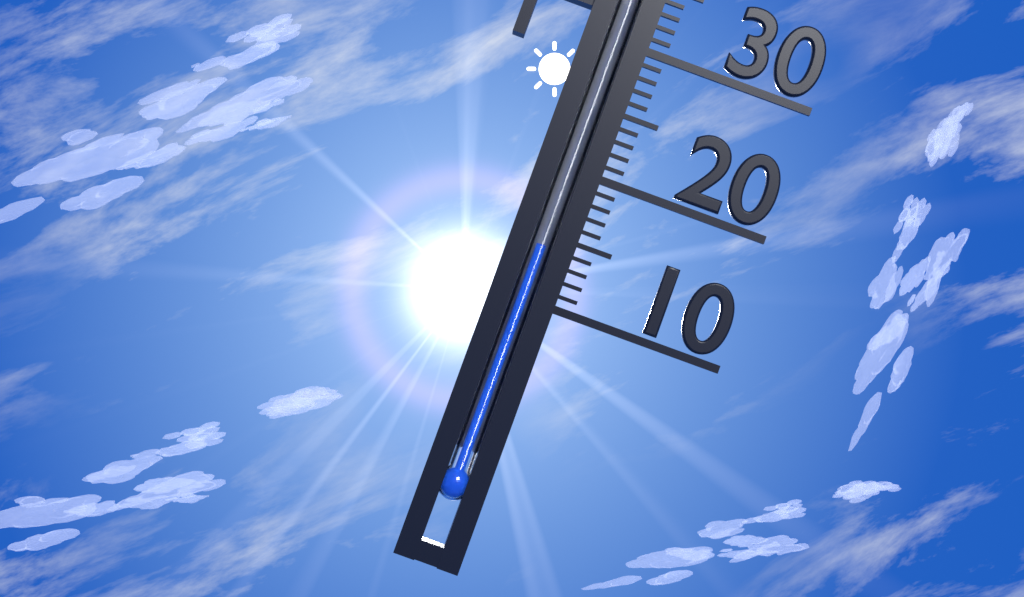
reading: 14 °C
